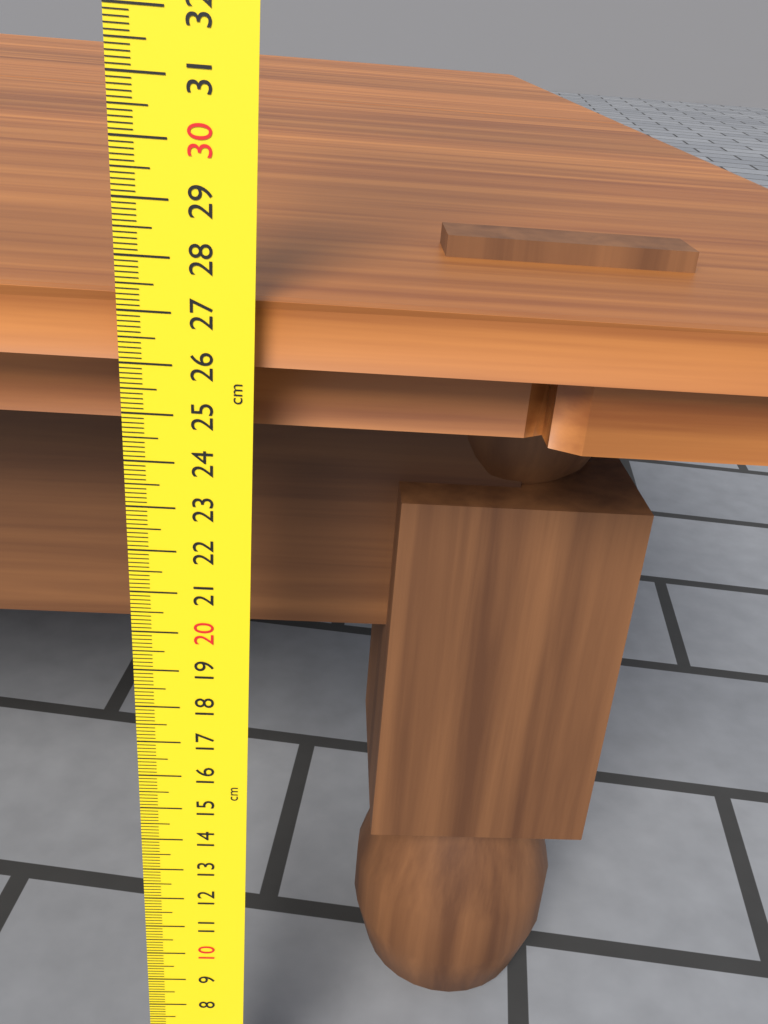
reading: 27.7 cm
